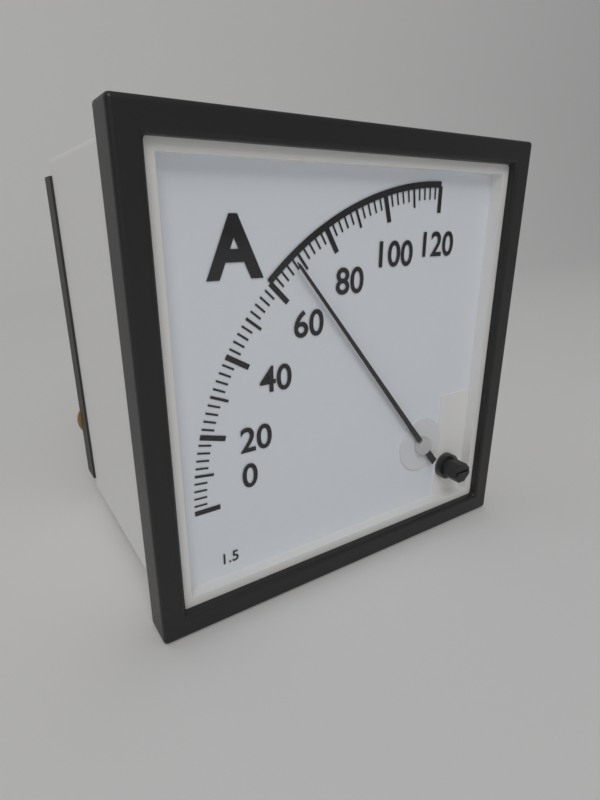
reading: 68 A
